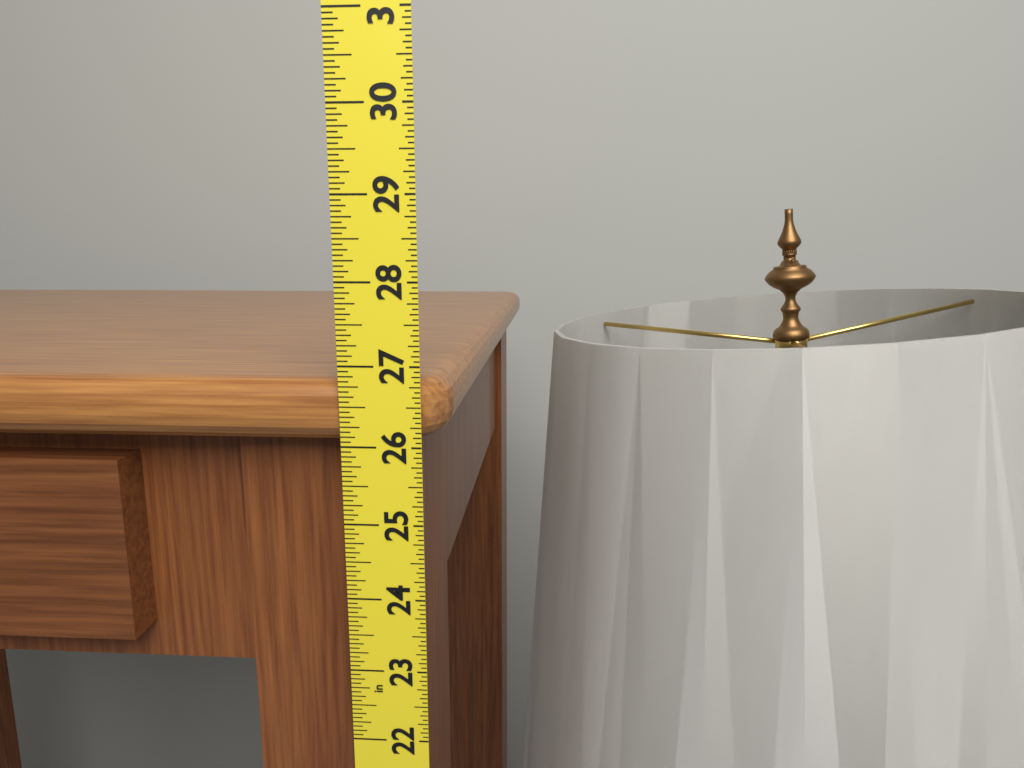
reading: 26.8125 in
